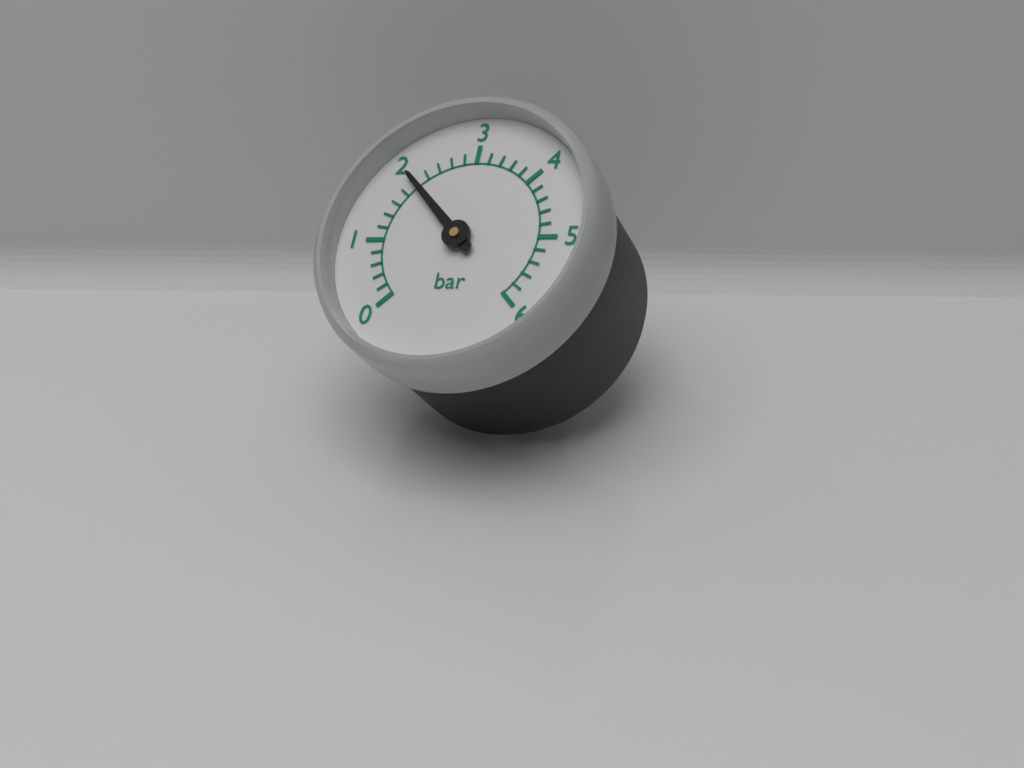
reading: 2.0 bar
